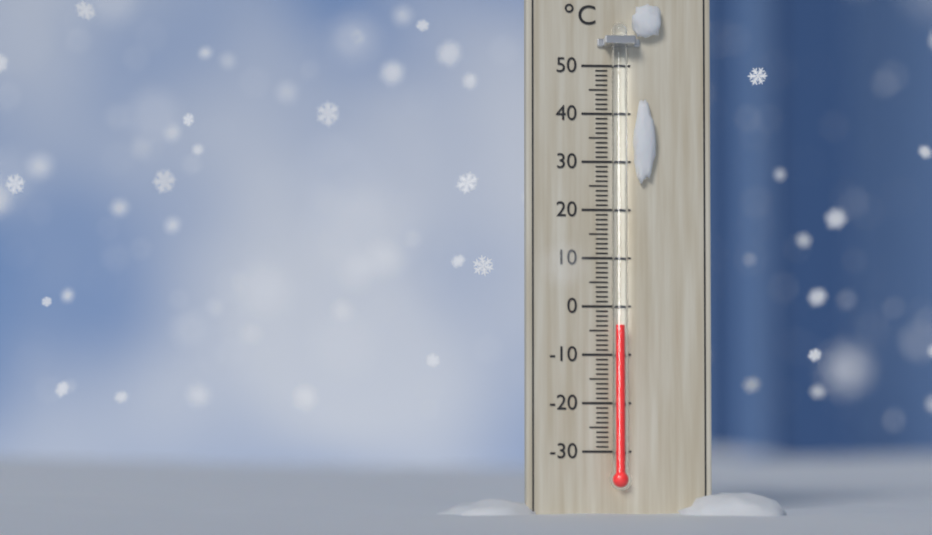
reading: -4 °C
